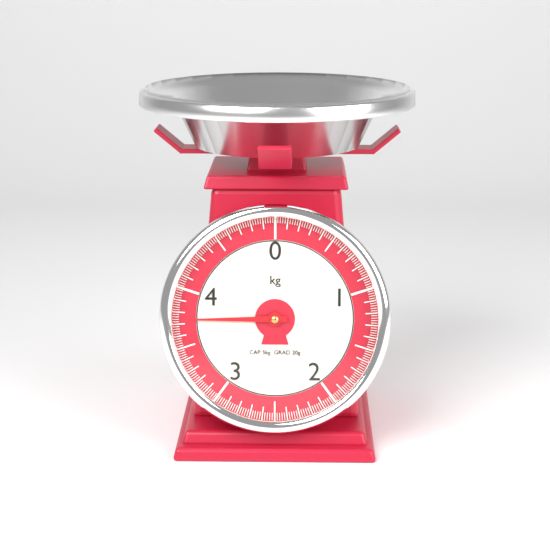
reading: 3.74 kg
